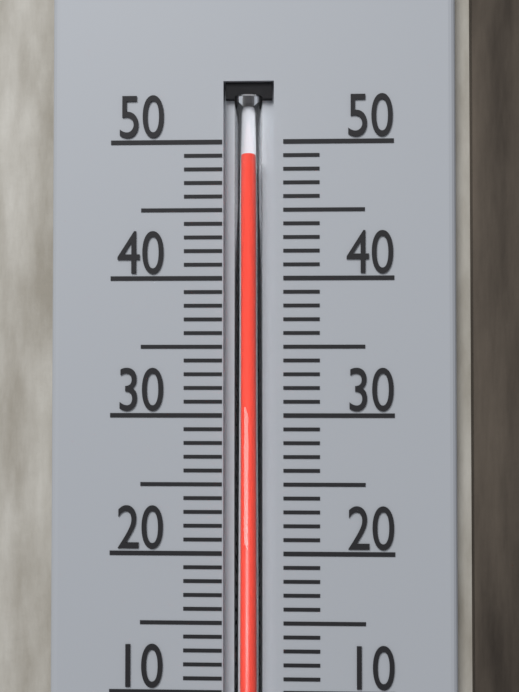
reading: 49 °C
